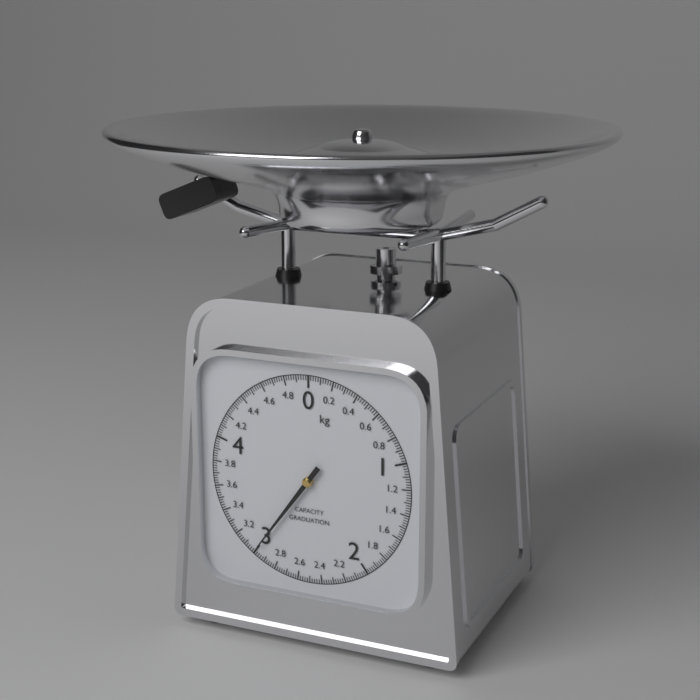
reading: 3.00 kg
